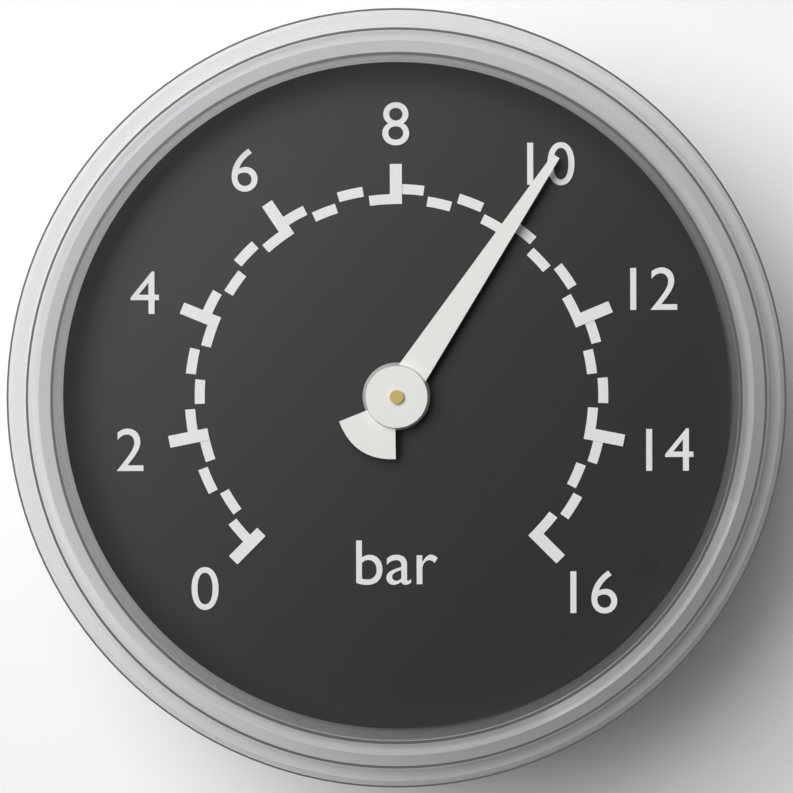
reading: 10.0 bar
